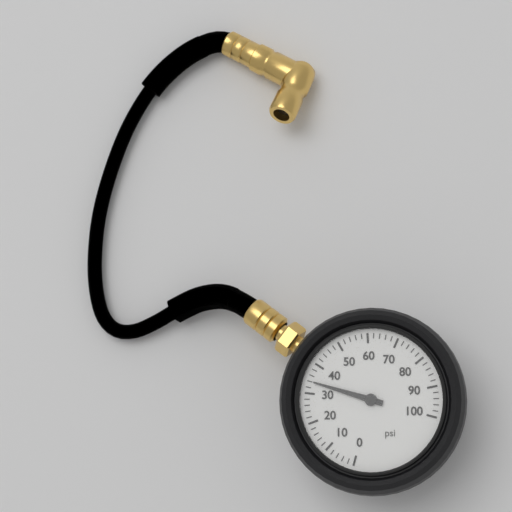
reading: 34 psi
